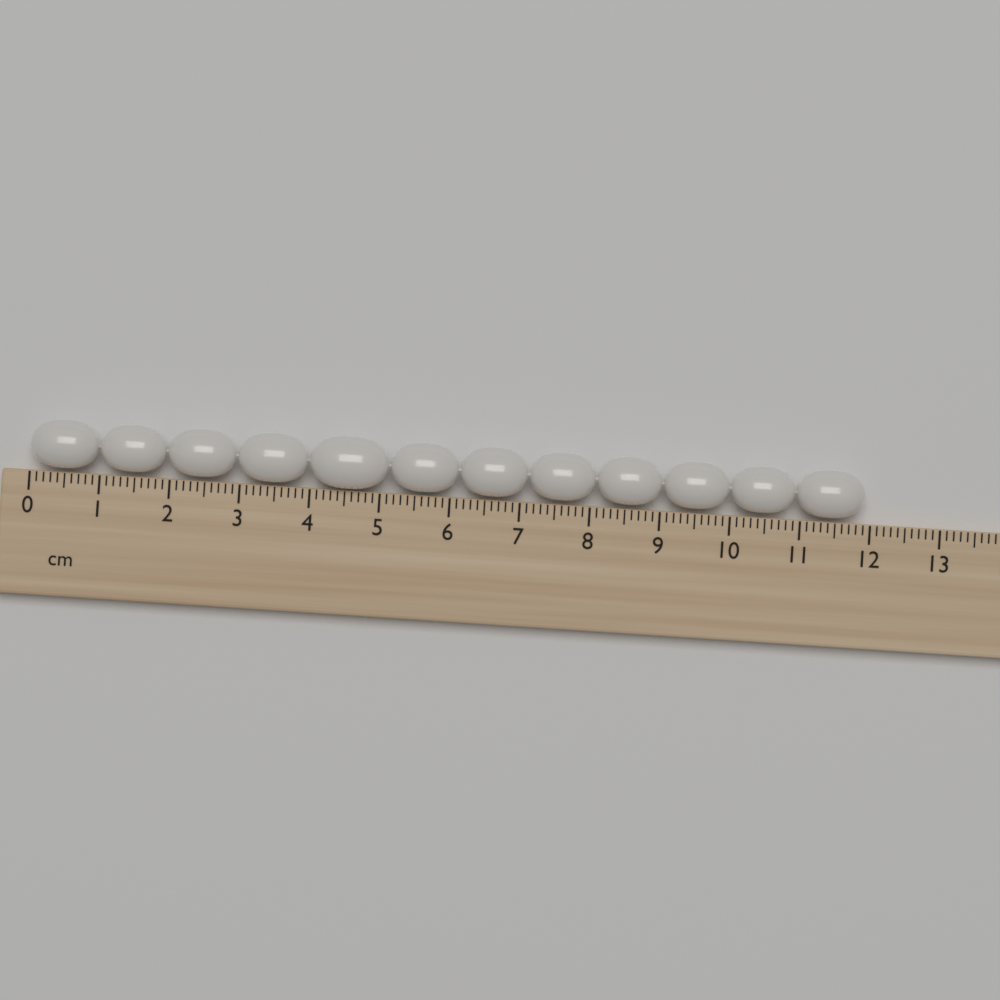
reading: 11.9 cm
